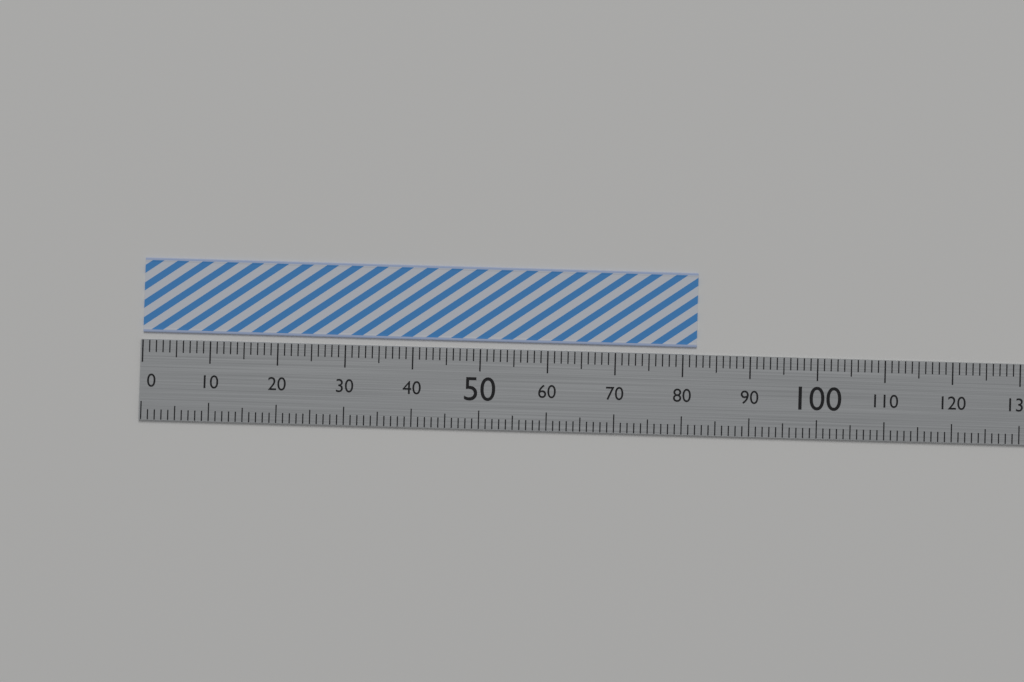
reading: 82 (no unit)
